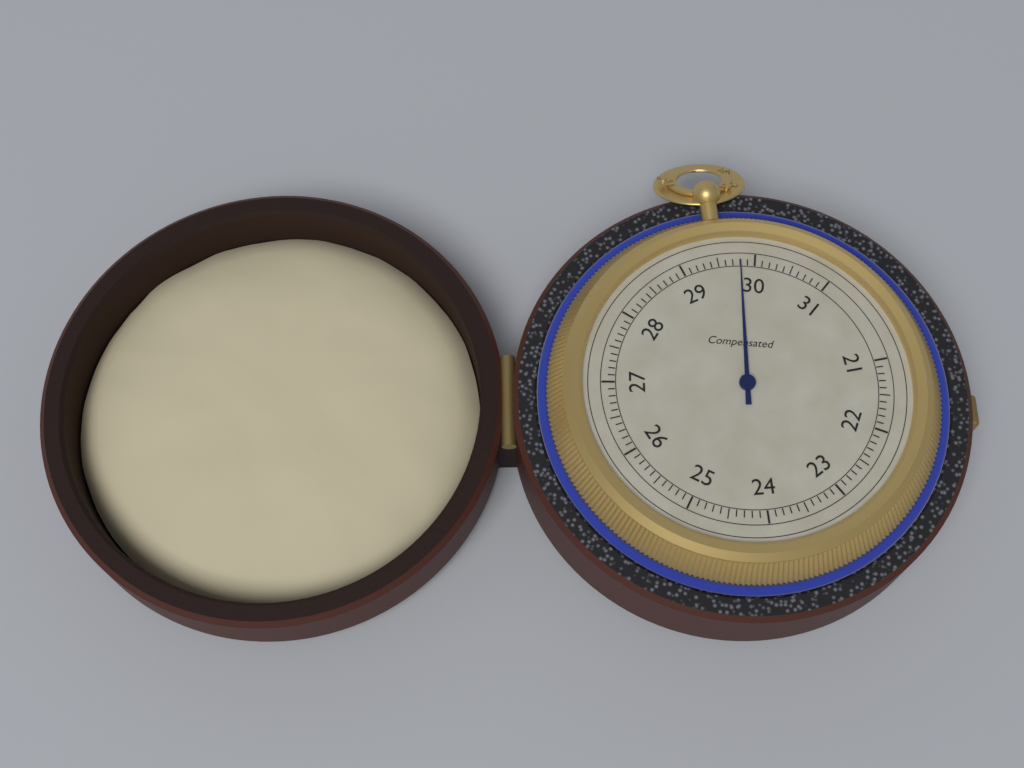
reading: 29.8 (no unit)
